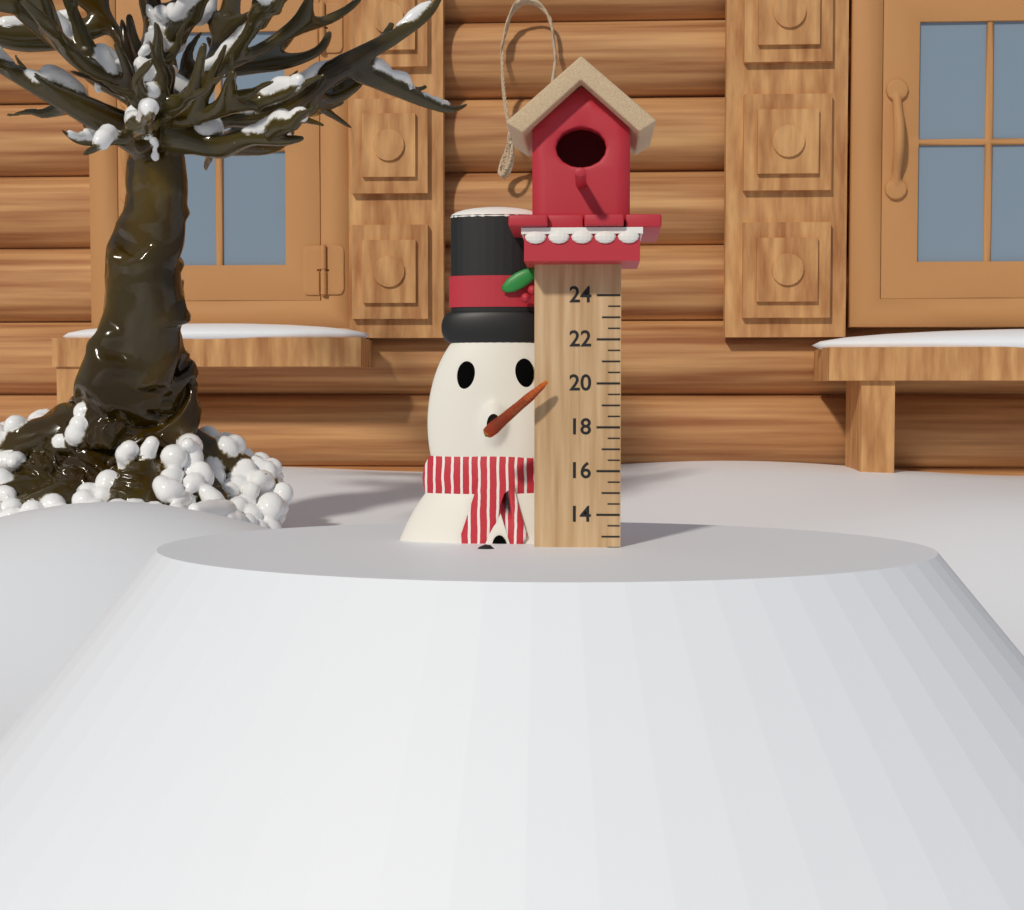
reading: 12.5 (no unit)
